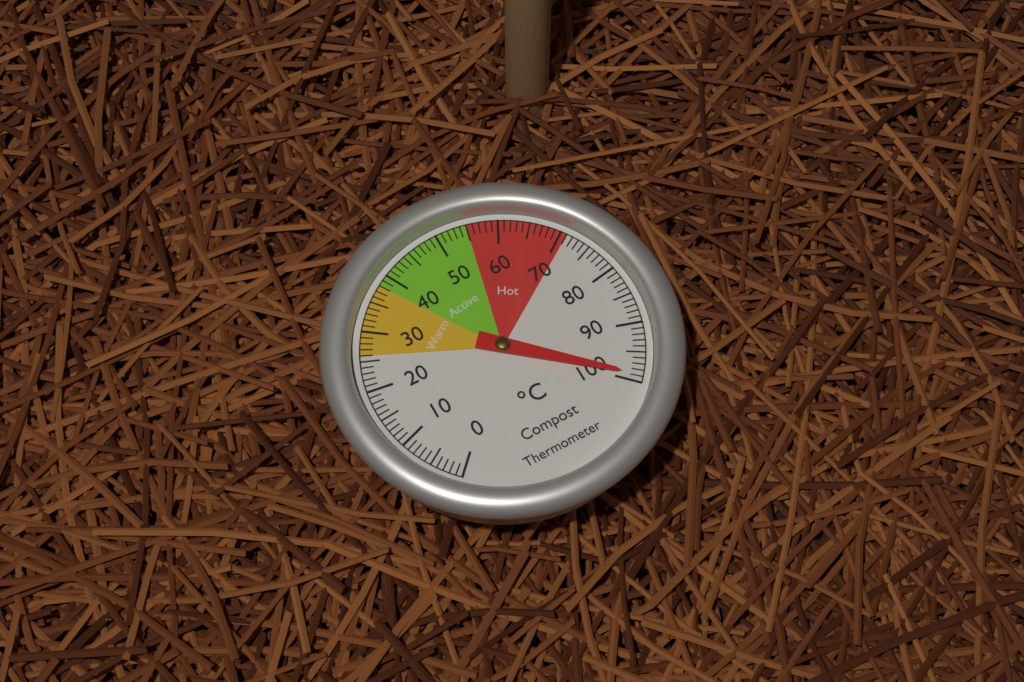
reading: 99 °C
